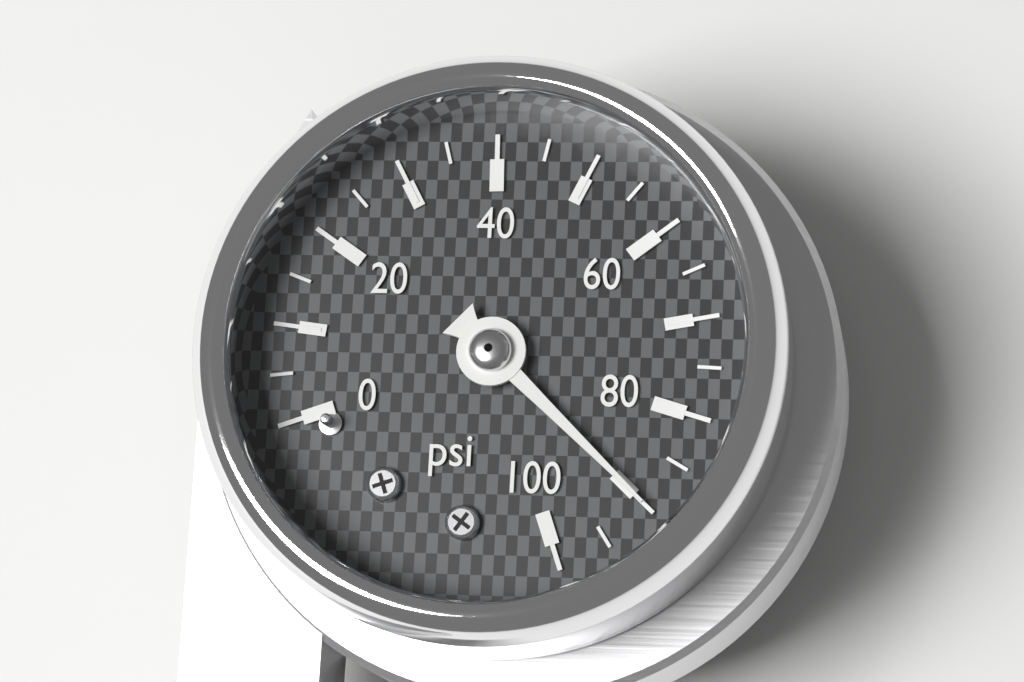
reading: 90 psi
